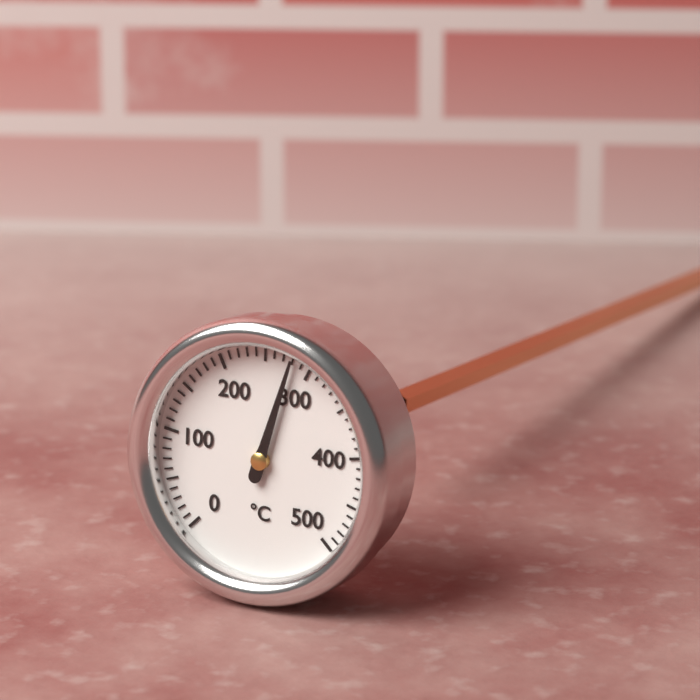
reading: 280 °C
